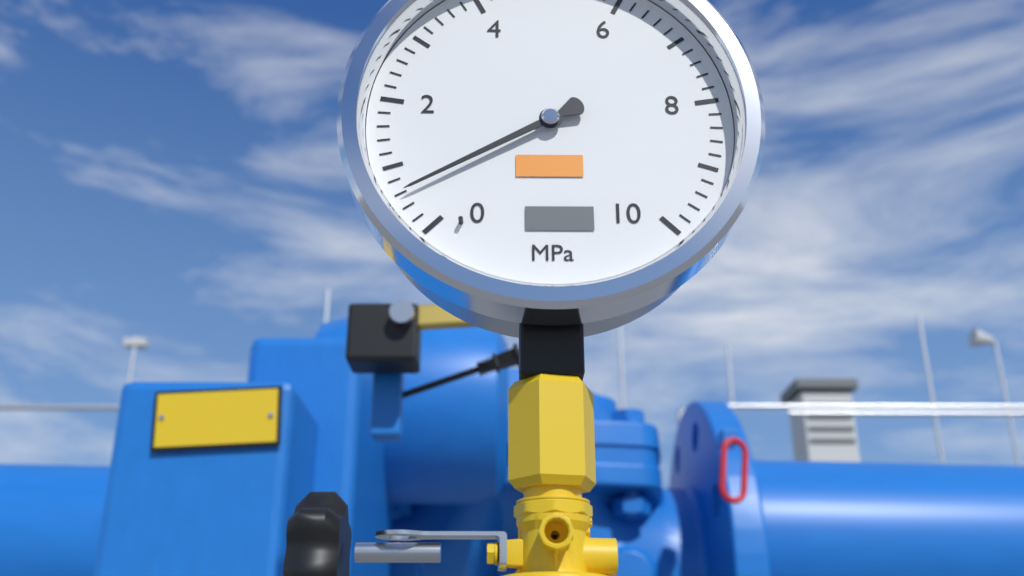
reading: 0.6 MPa
